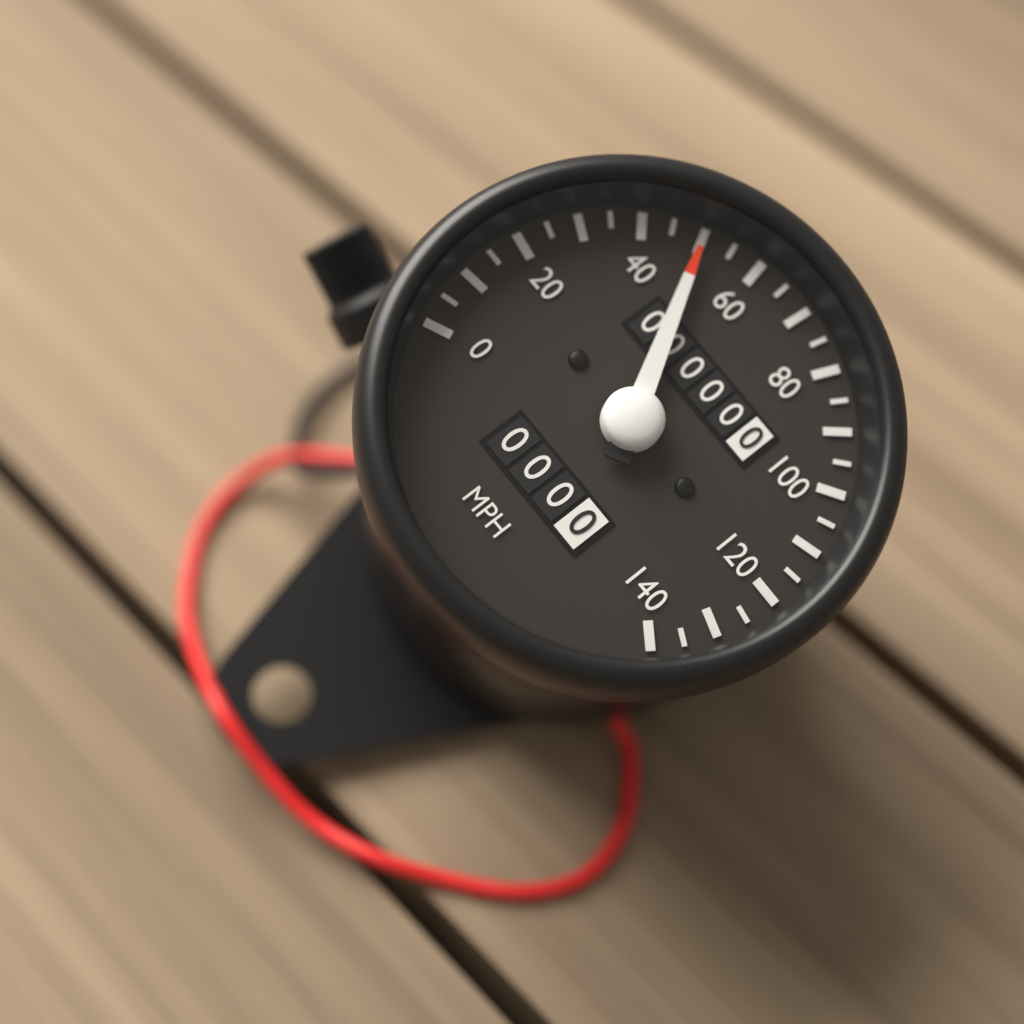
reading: 50 mph
